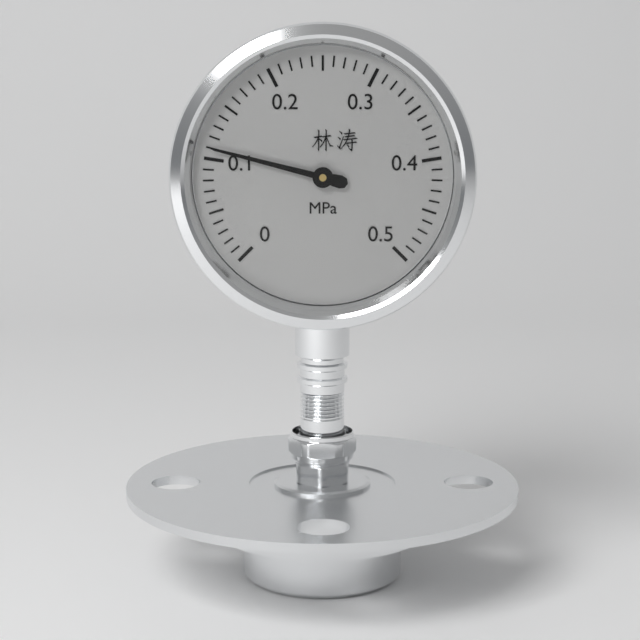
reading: 0.11 MPa
